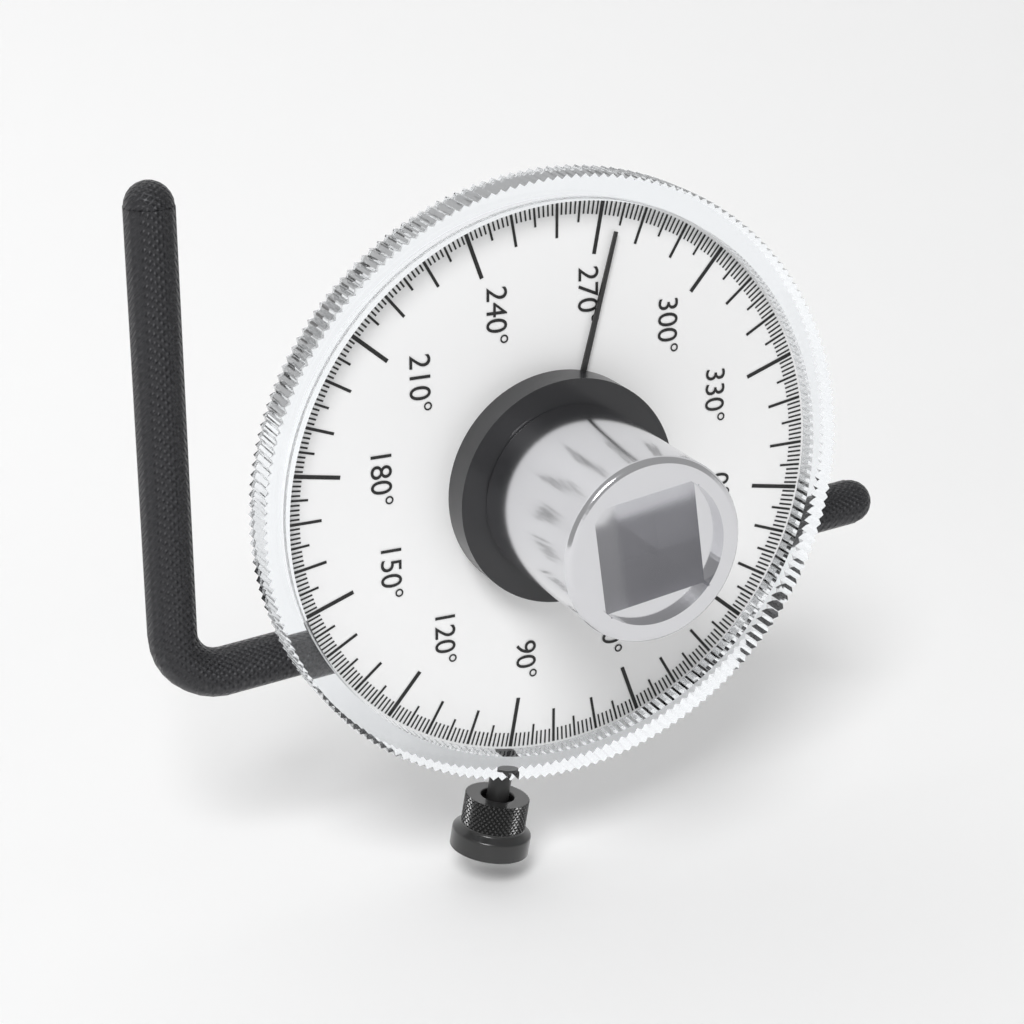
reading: 274 °
